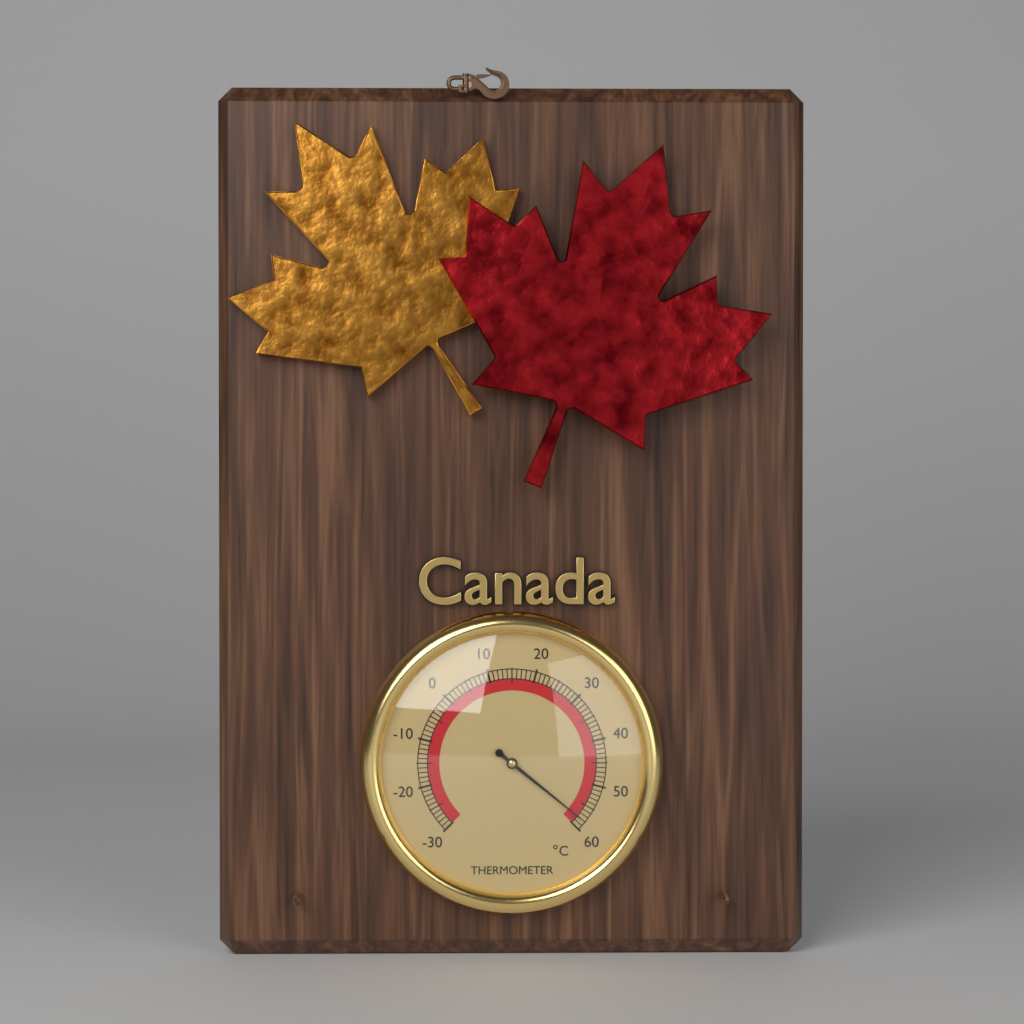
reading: 58 °C
